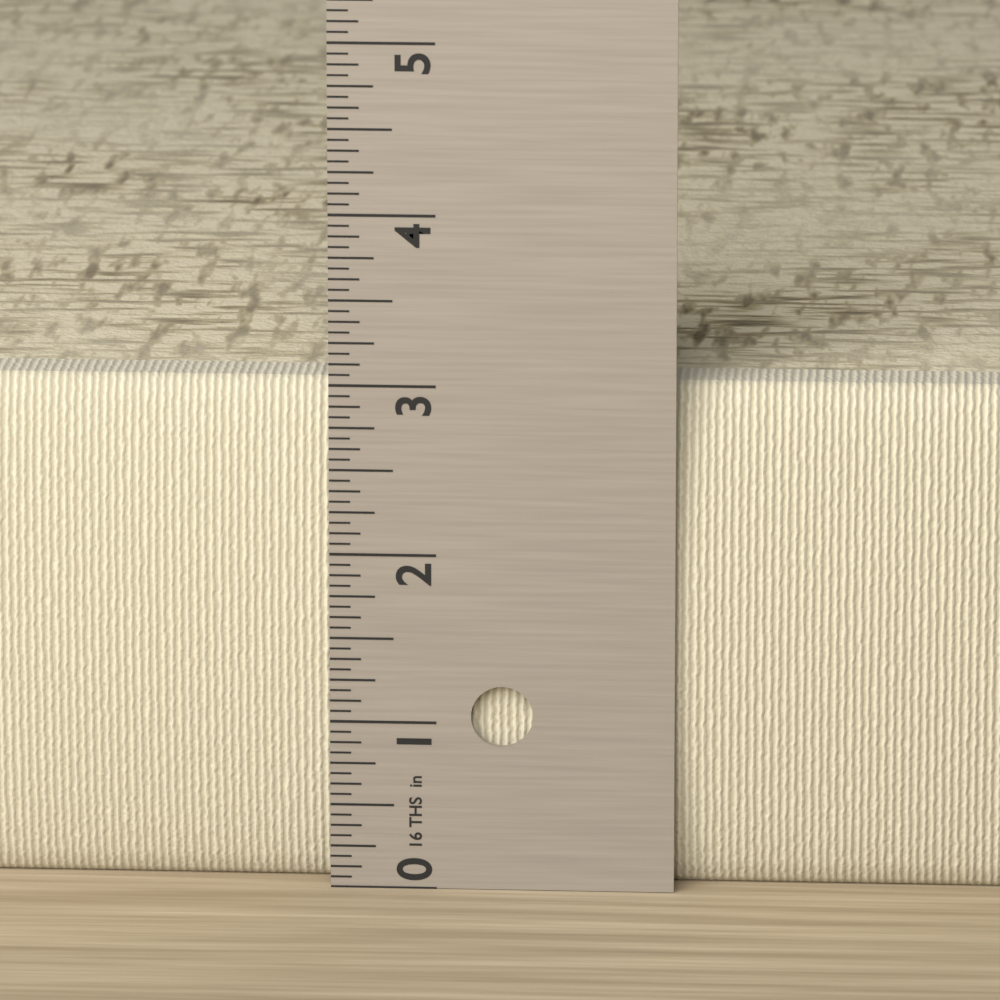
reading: 3.0000 in
